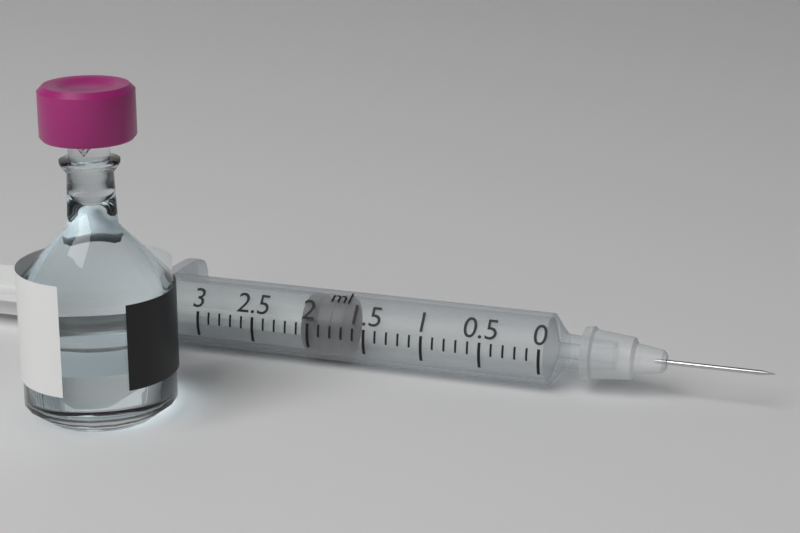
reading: 1.7 ml
